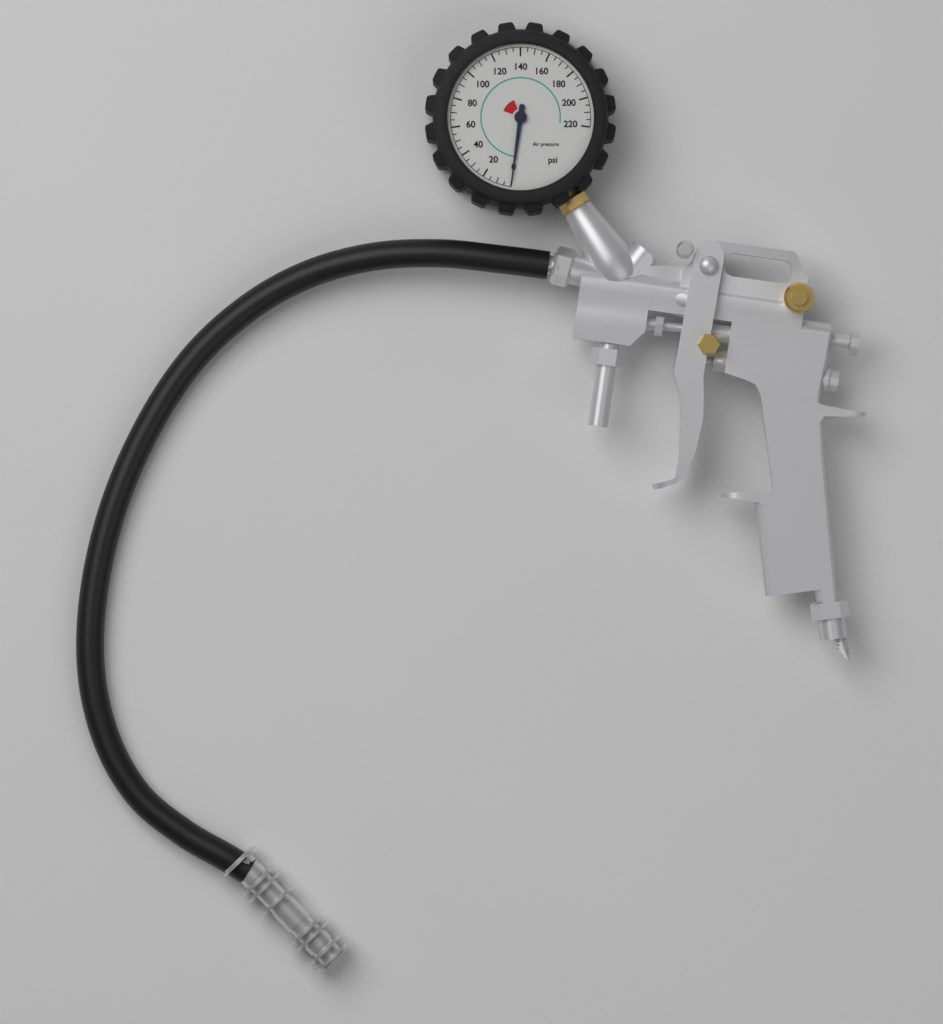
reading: 0 psi
